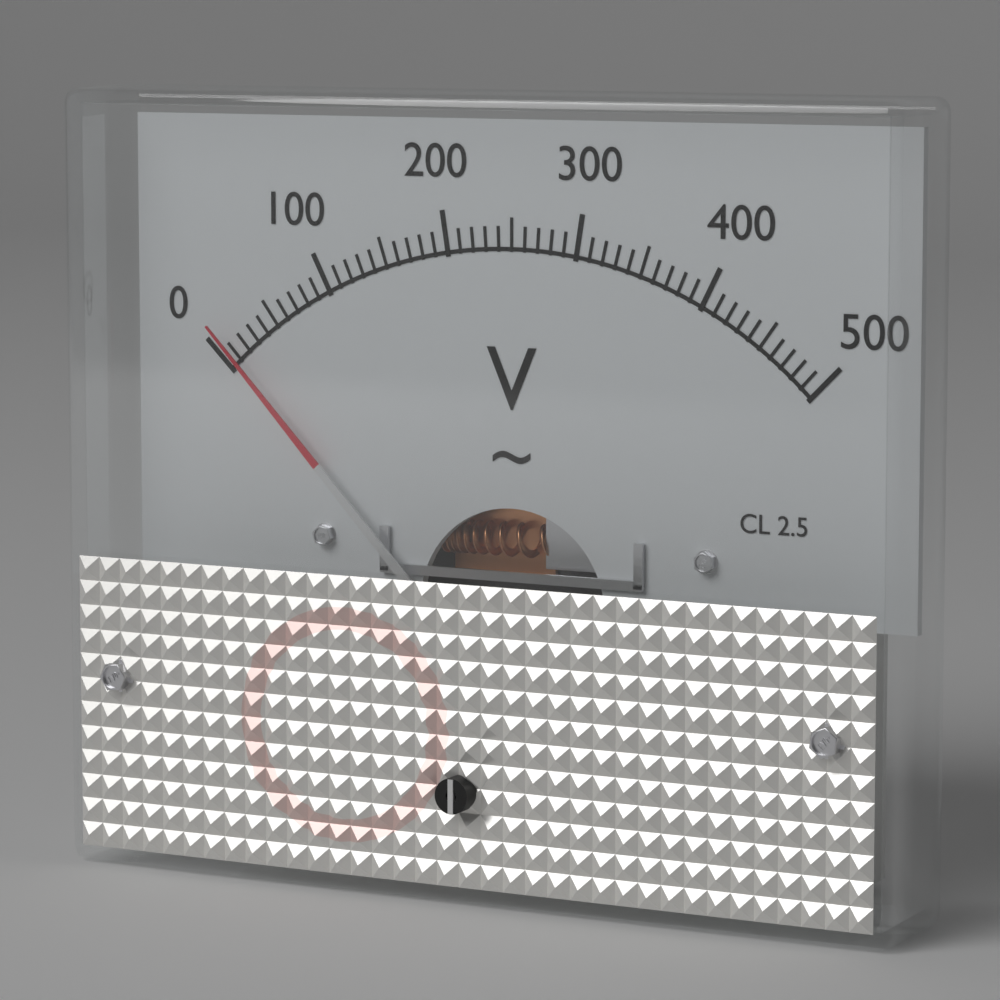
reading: 10 V
